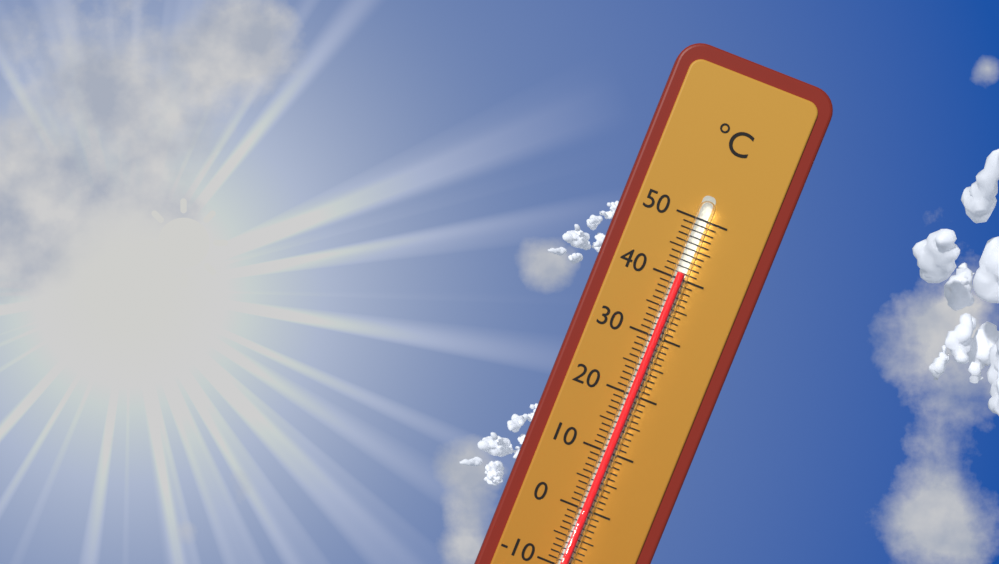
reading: 41 °C
